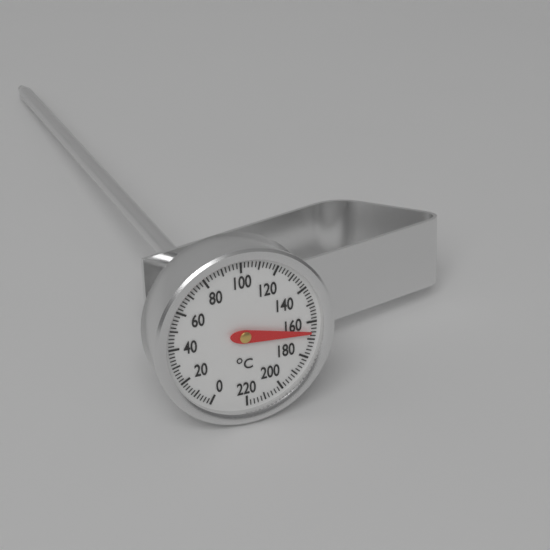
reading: 166 °C
